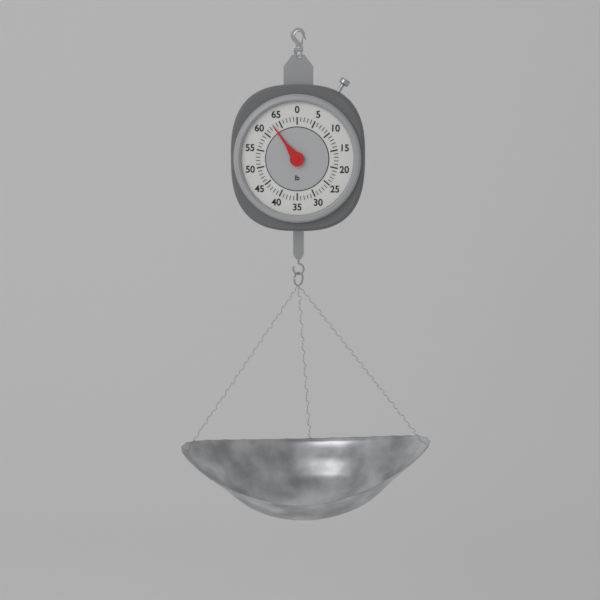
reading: 63 lb
